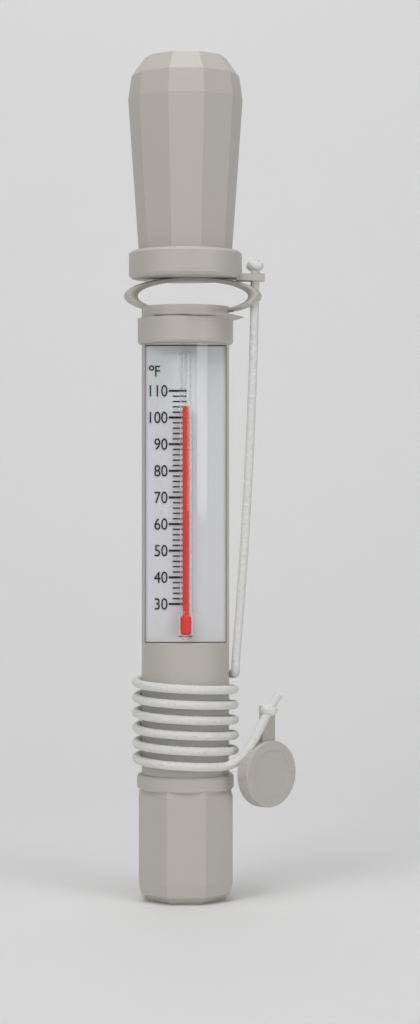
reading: 104 °F
